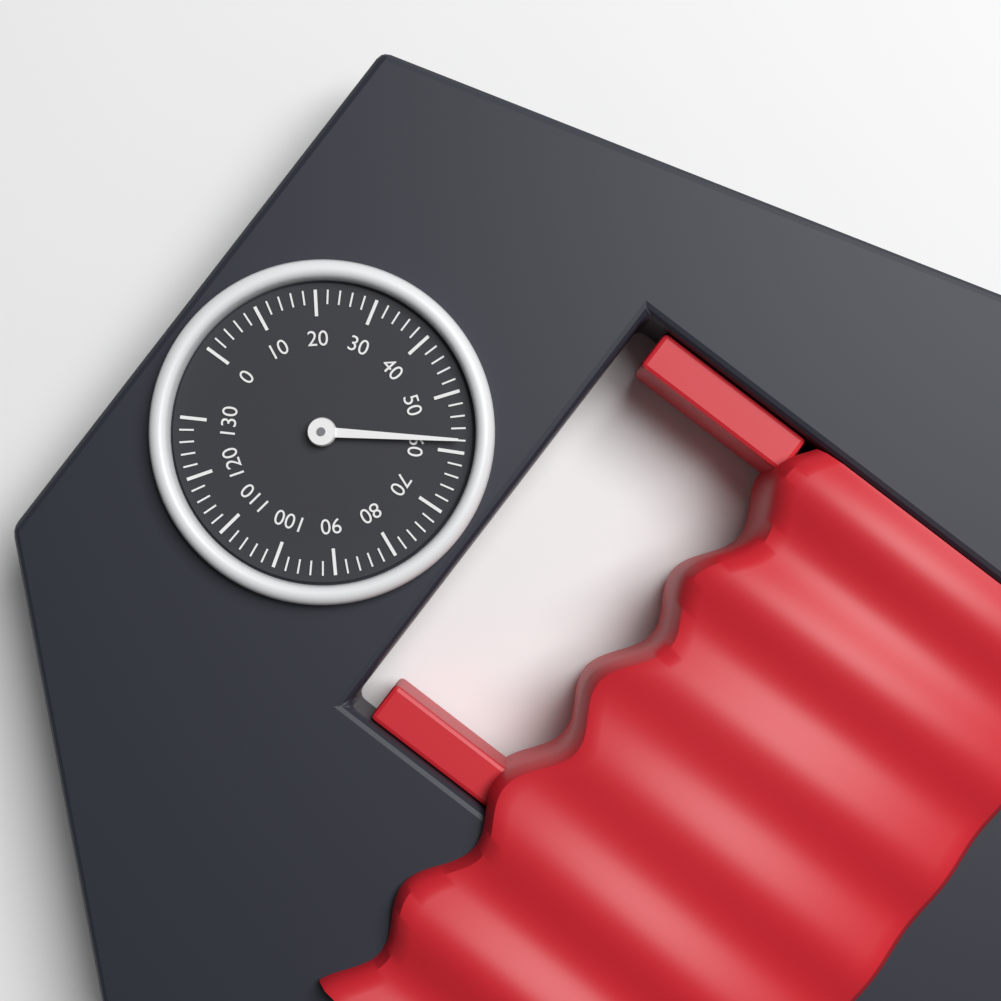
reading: 58 (no unit)
